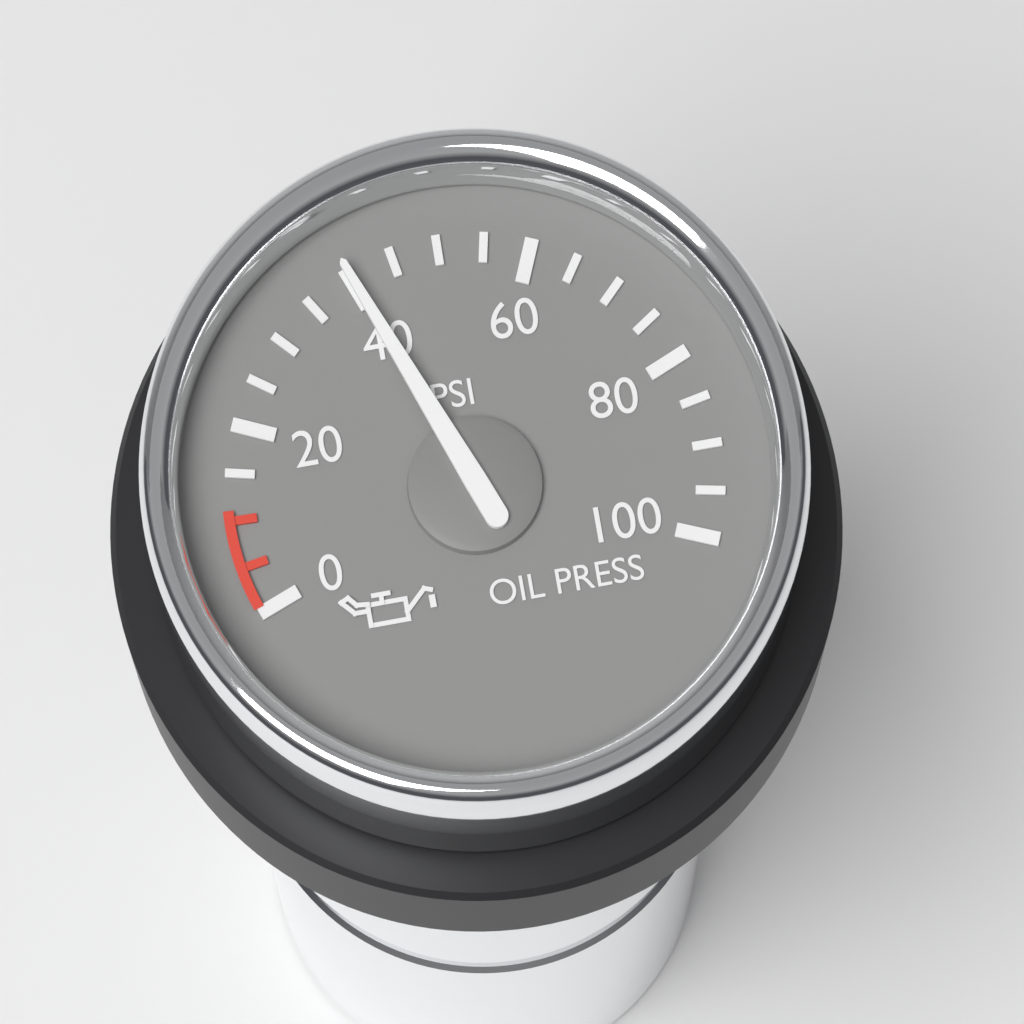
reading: 40 psi
